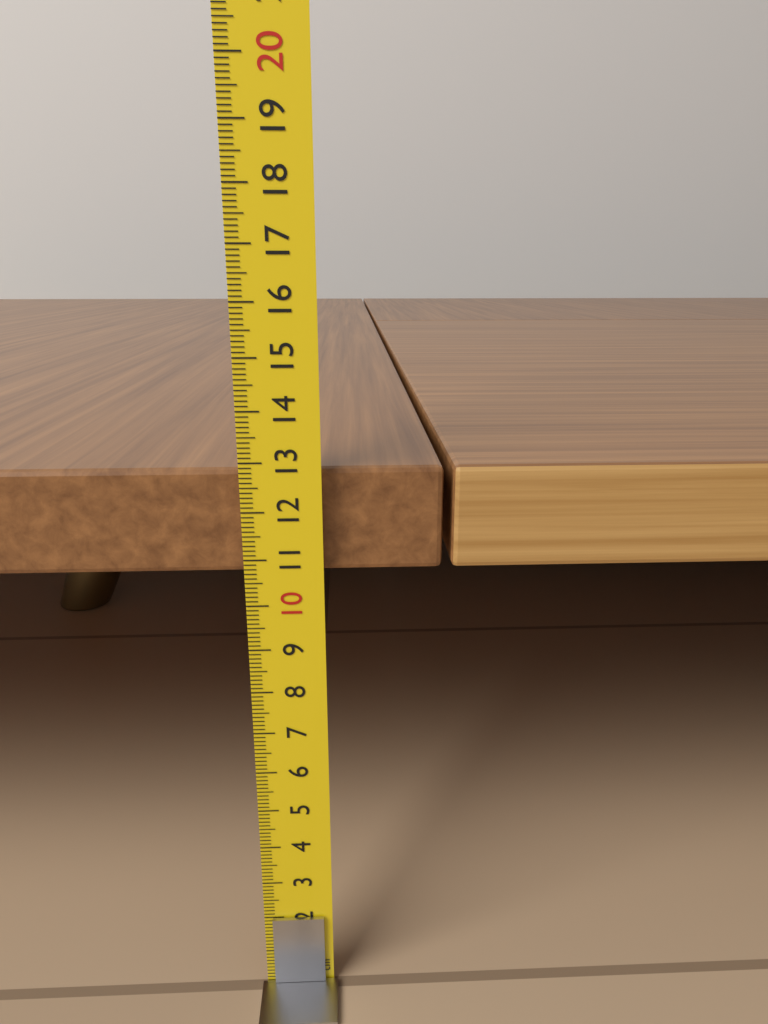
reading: 12.8 cm
